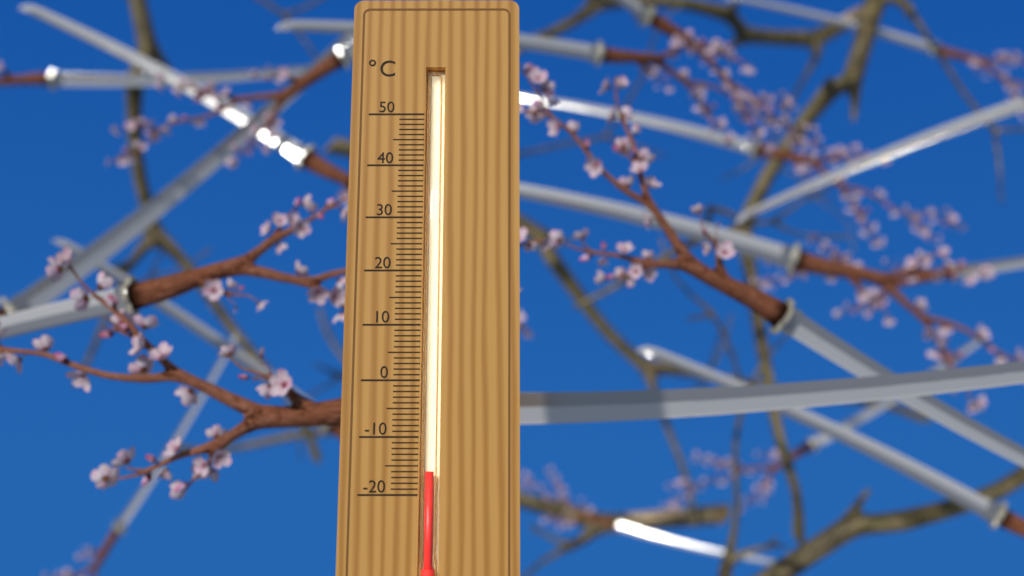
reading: -16 °C
